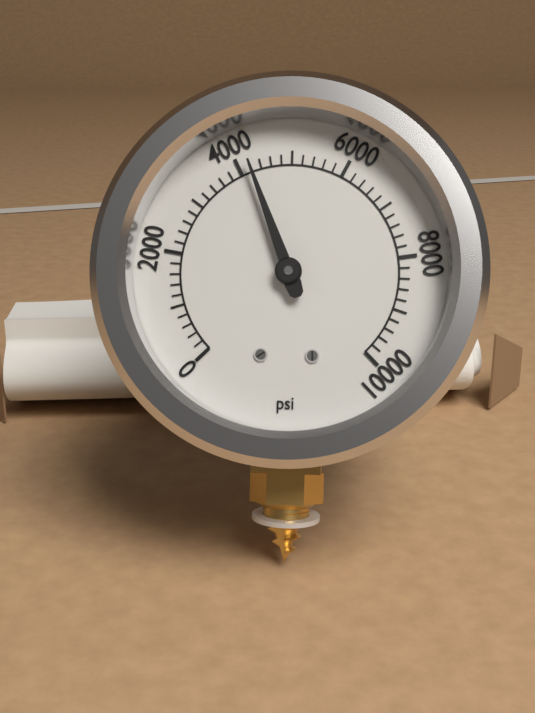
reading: 4200 psi
